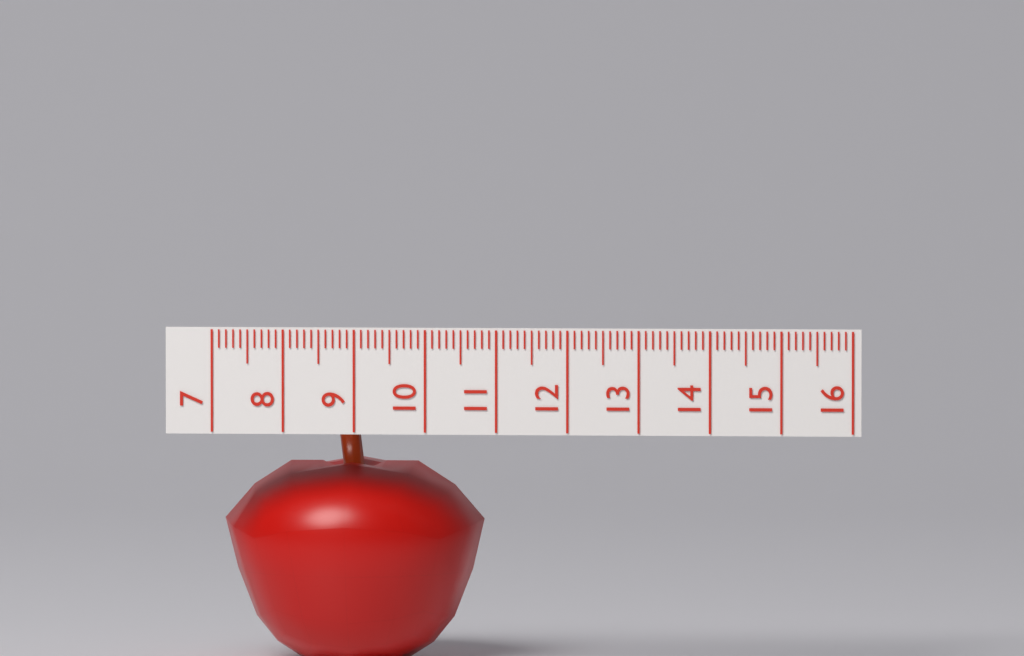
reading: 10.7 (no unit)
